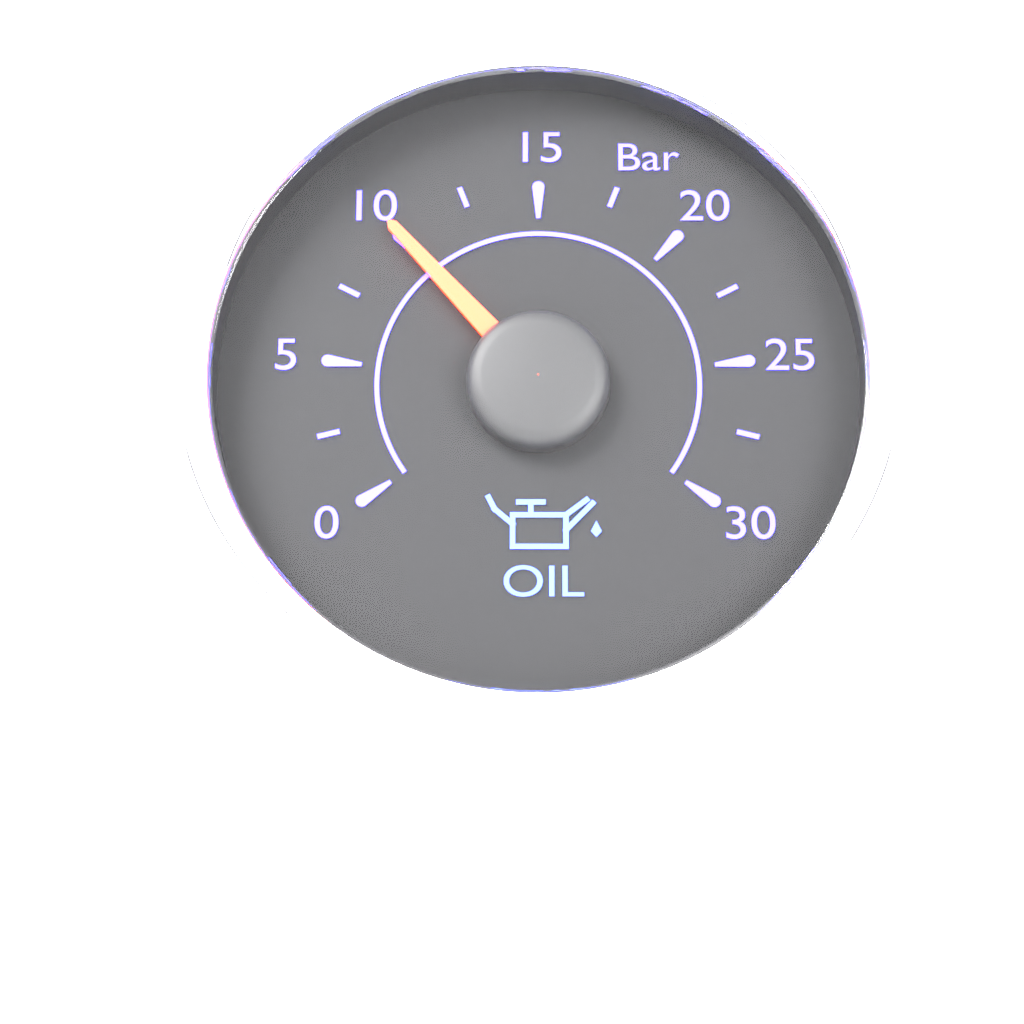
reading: 10.0 bar
